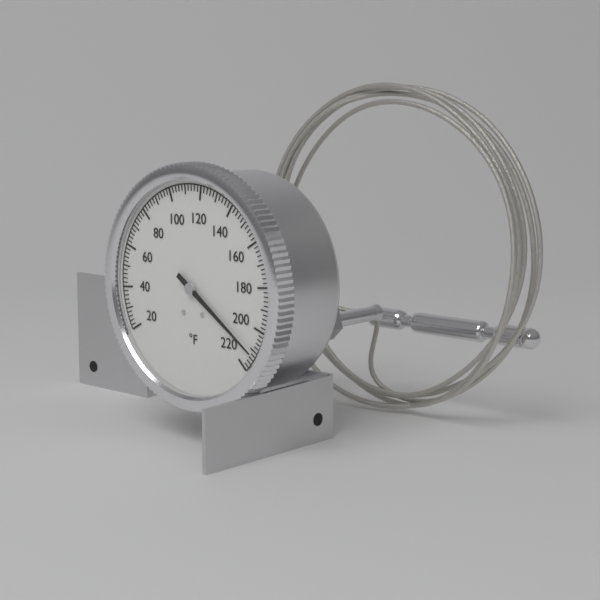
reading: 212 °F
